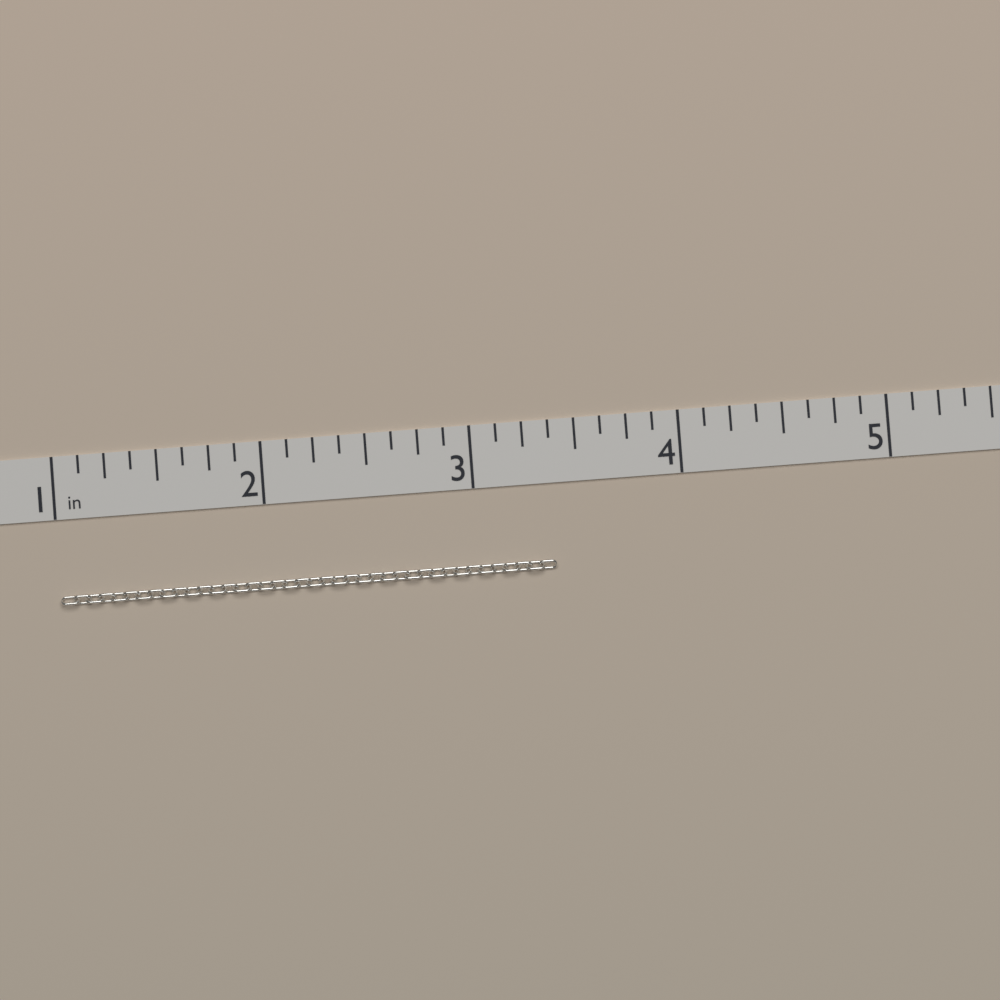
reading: 3.375 in
